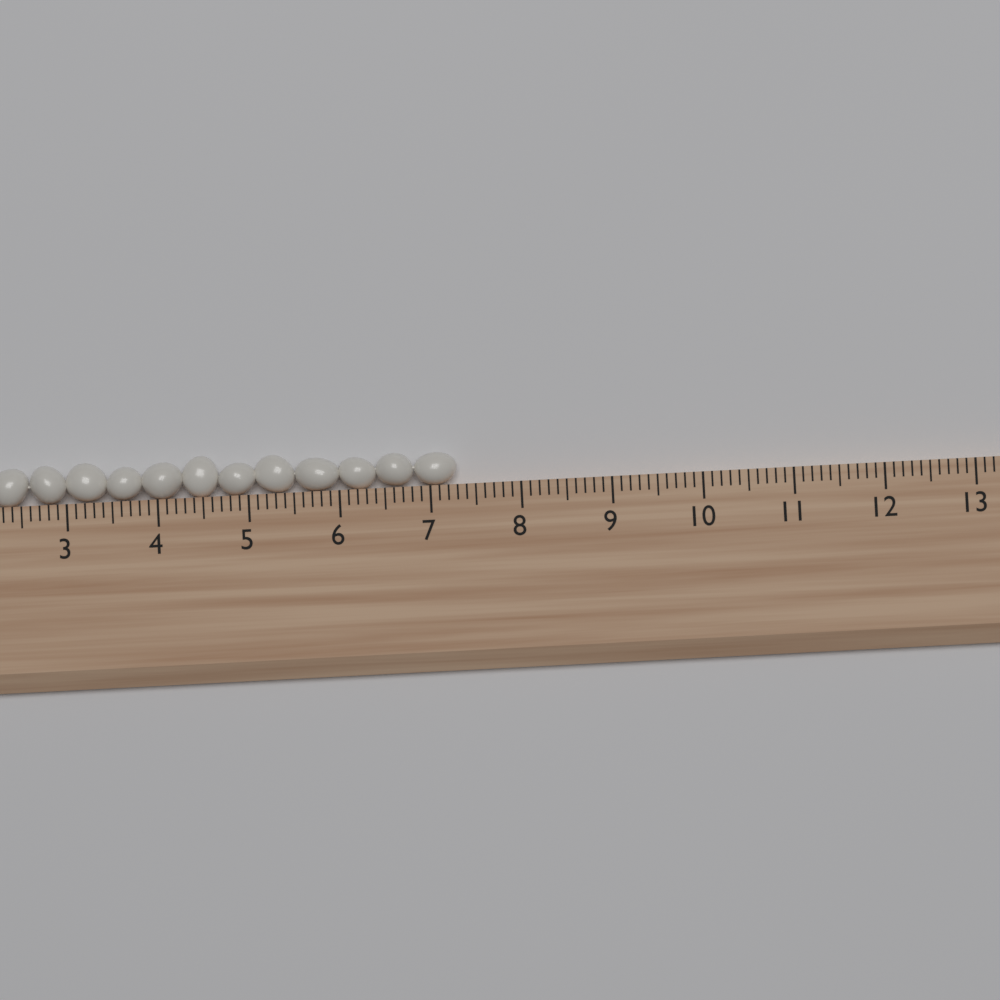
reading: 7.3 (no unit)
